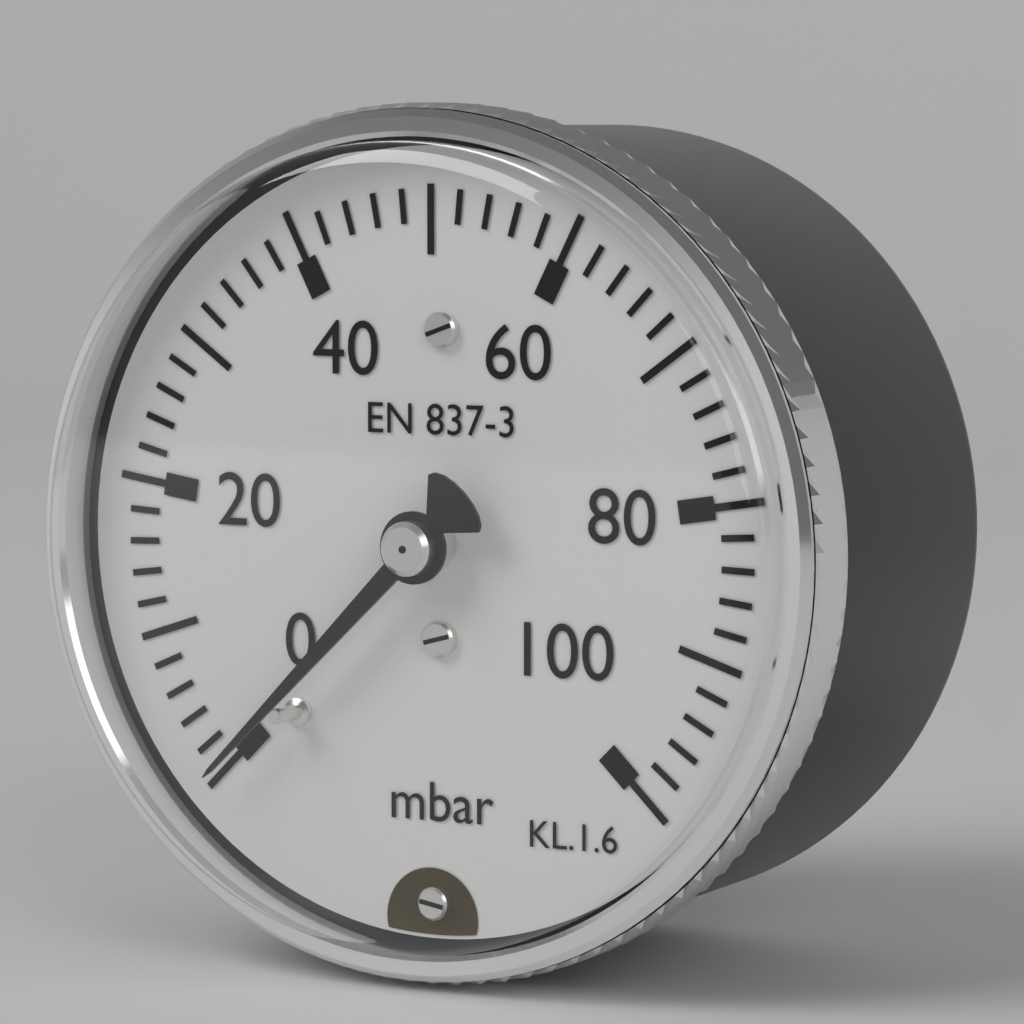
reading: 0 mbar
